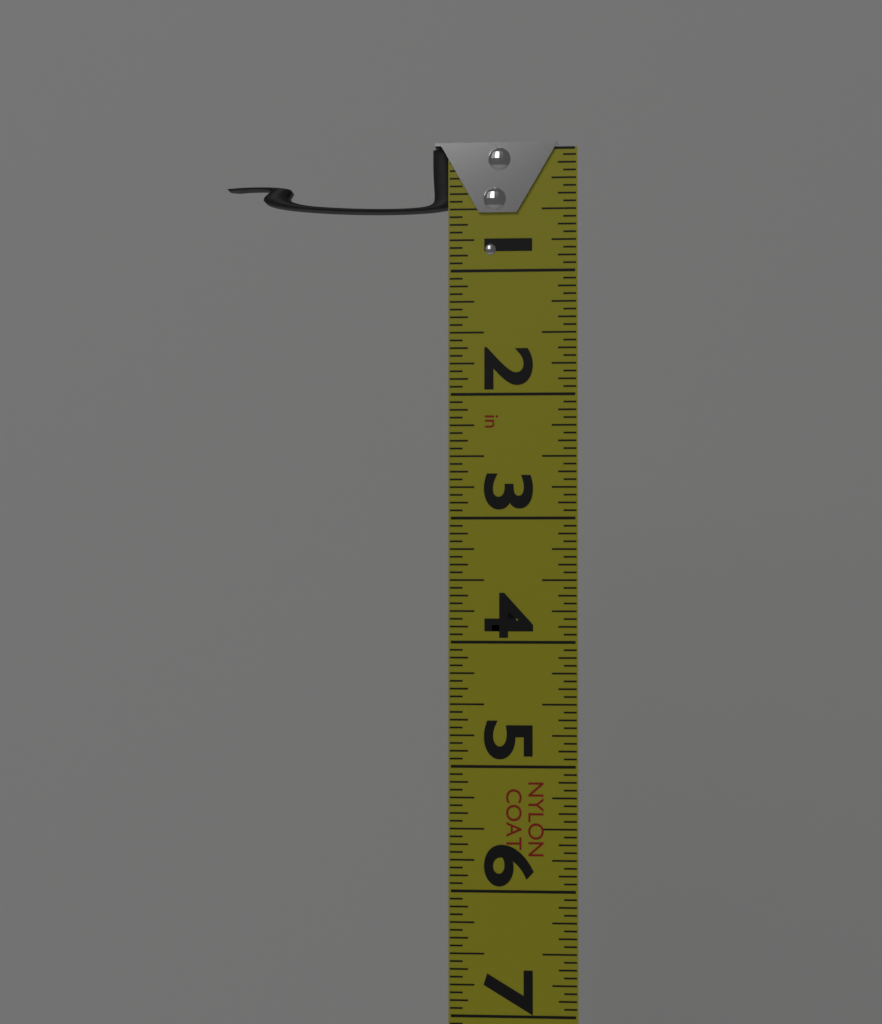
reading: 0.5000 in
